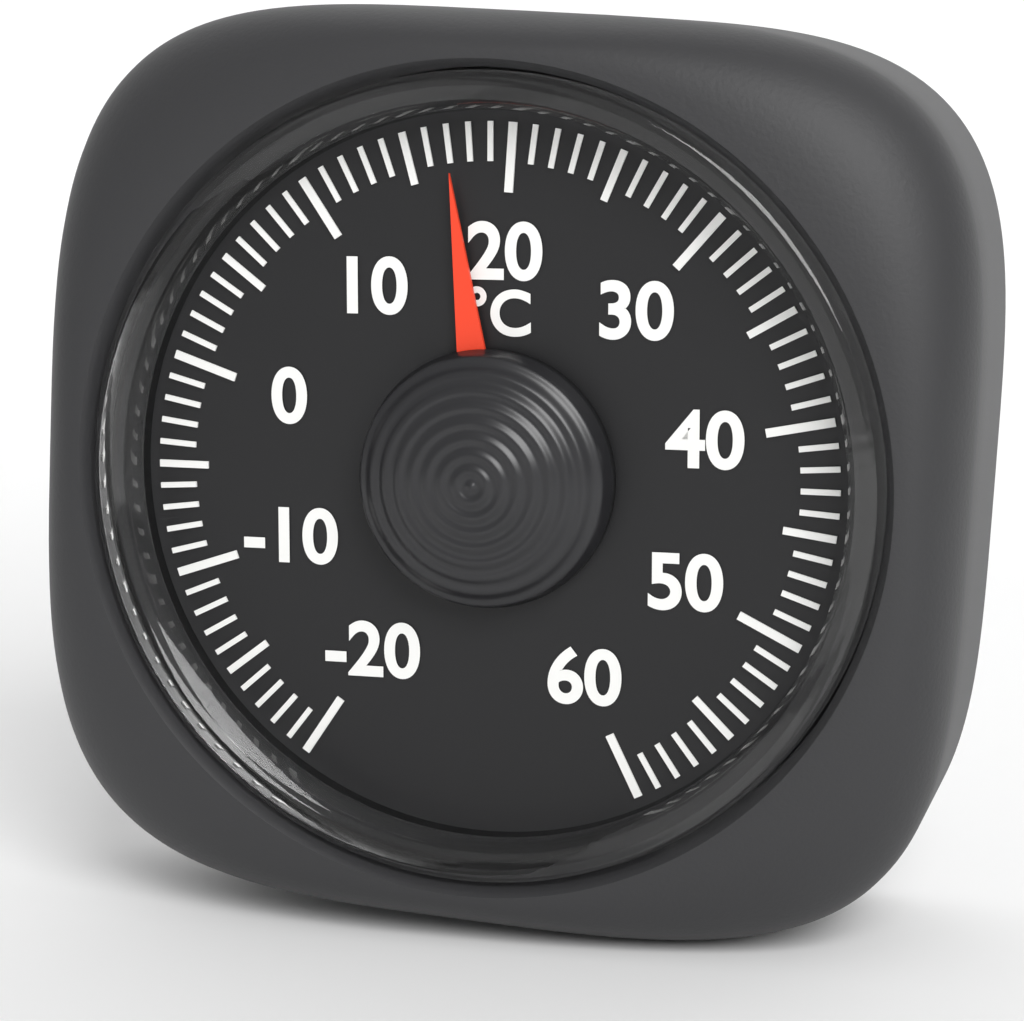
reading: 17 °C
